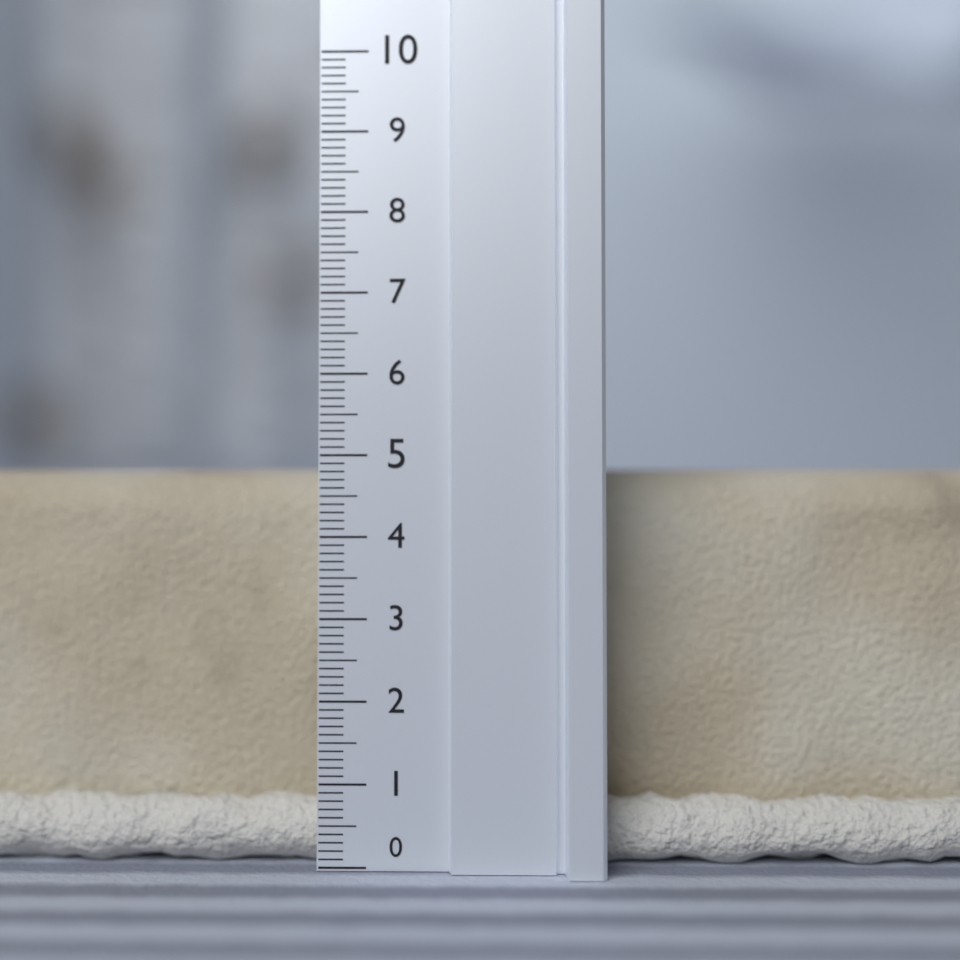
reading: 4.9 (no unit)
